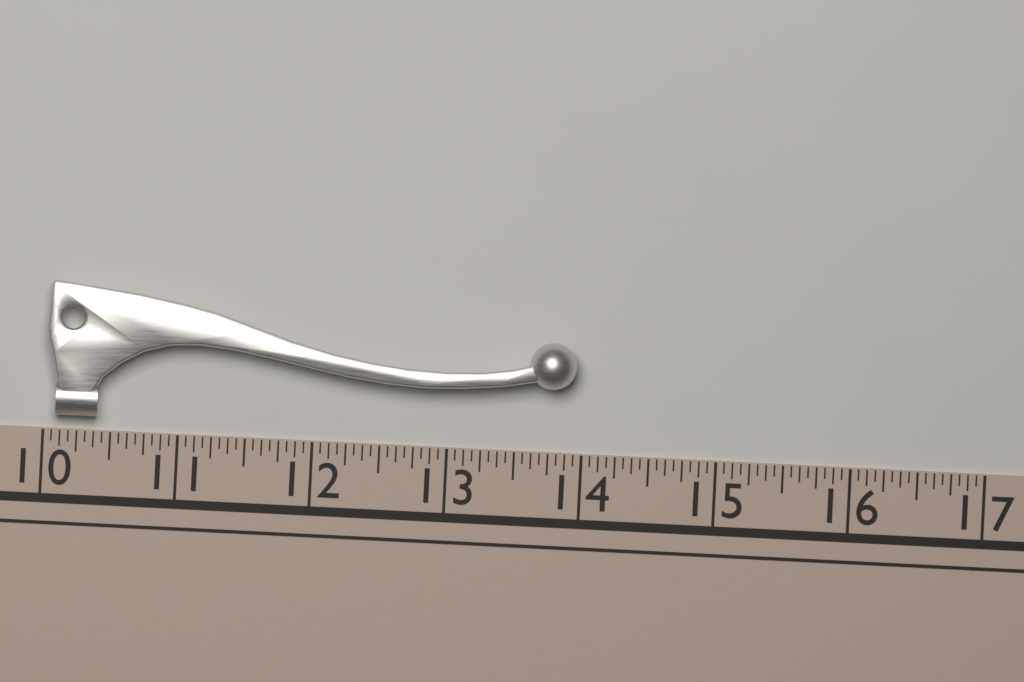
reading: 13.9375 (no unit)
